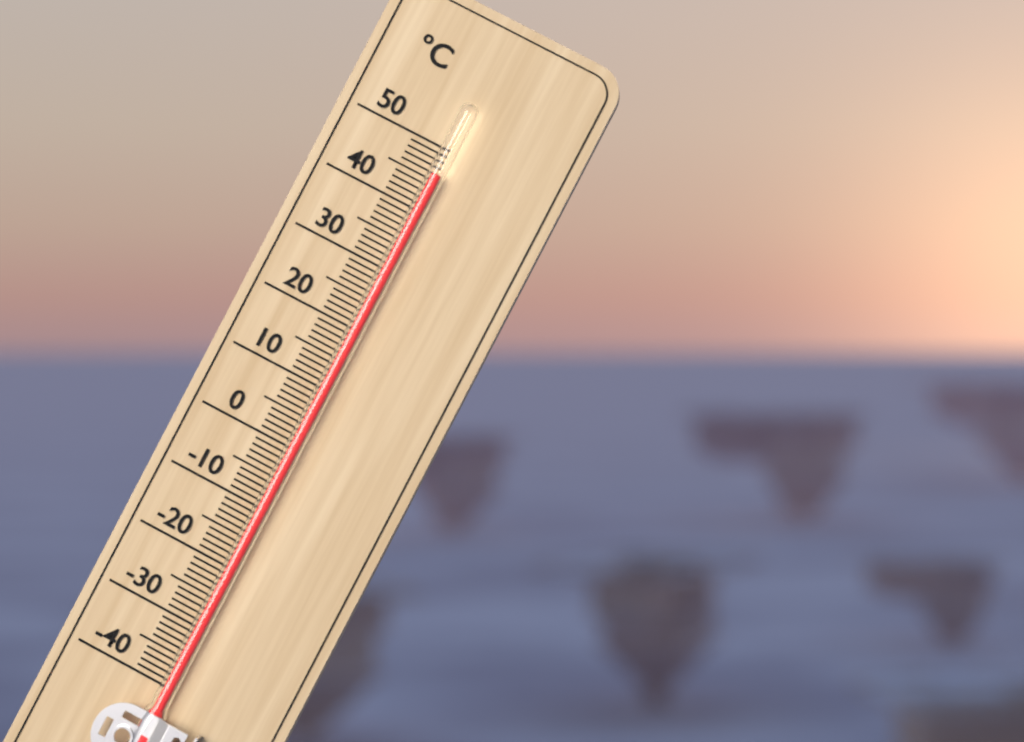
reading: 46 °C
